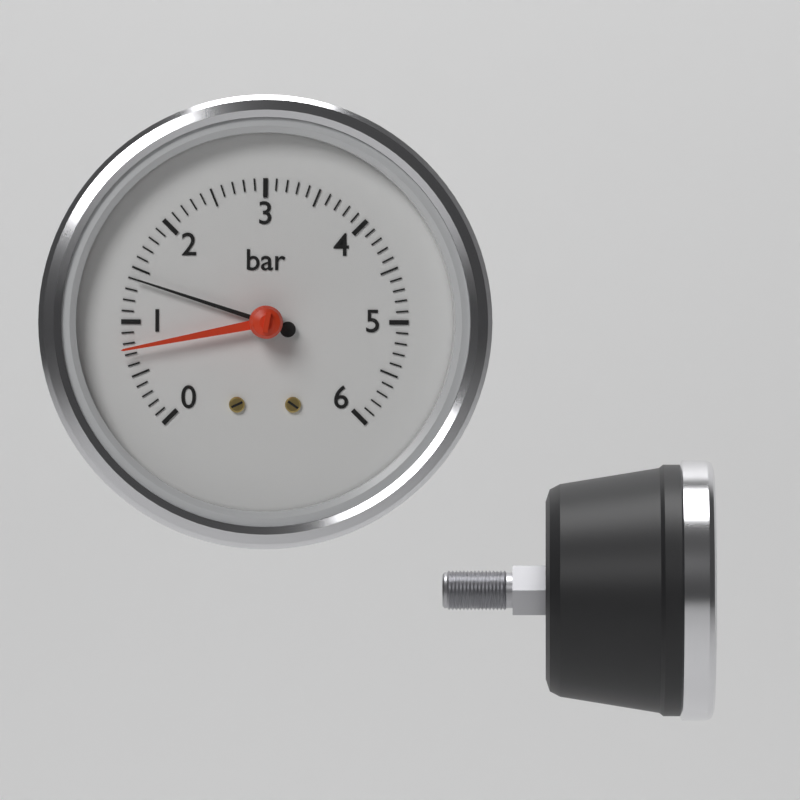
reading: 1.4 bar
